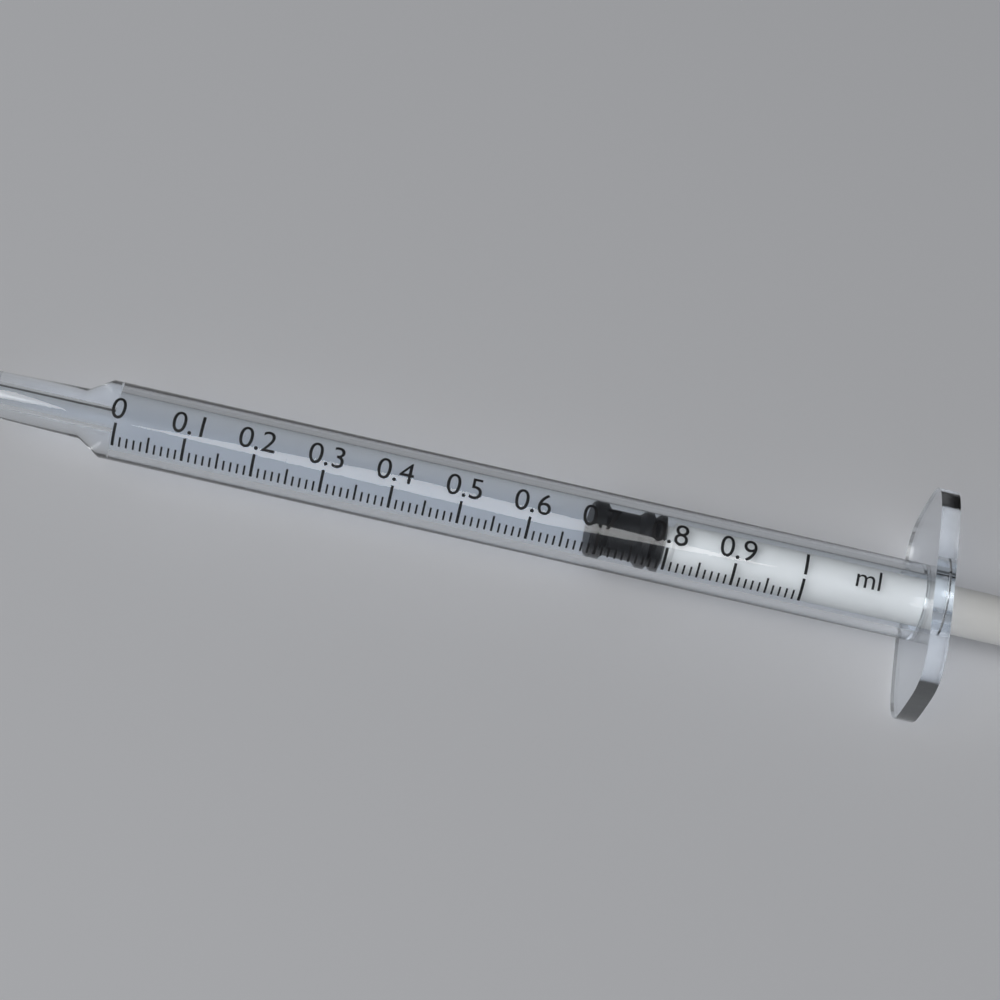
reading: 0.69 ml
